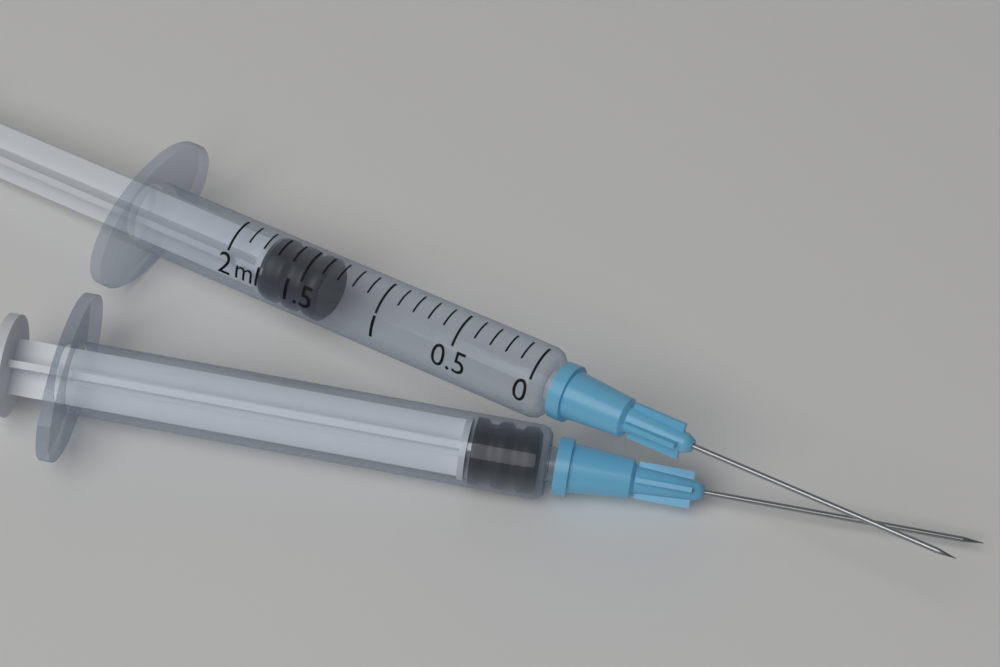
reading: 1.4 ml
